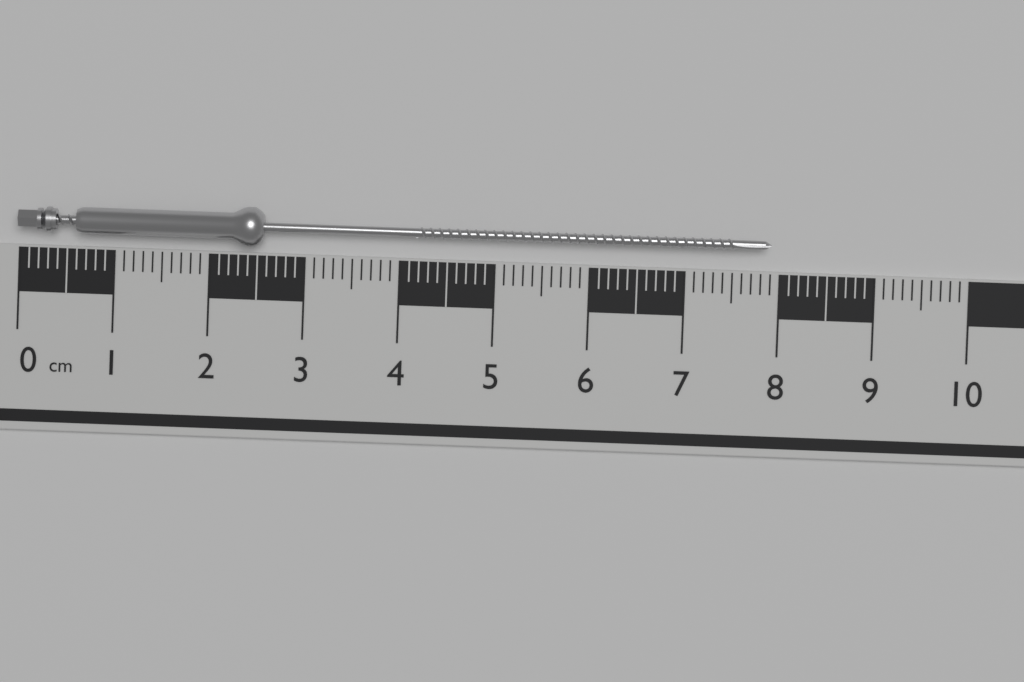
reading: 7.9 cm
